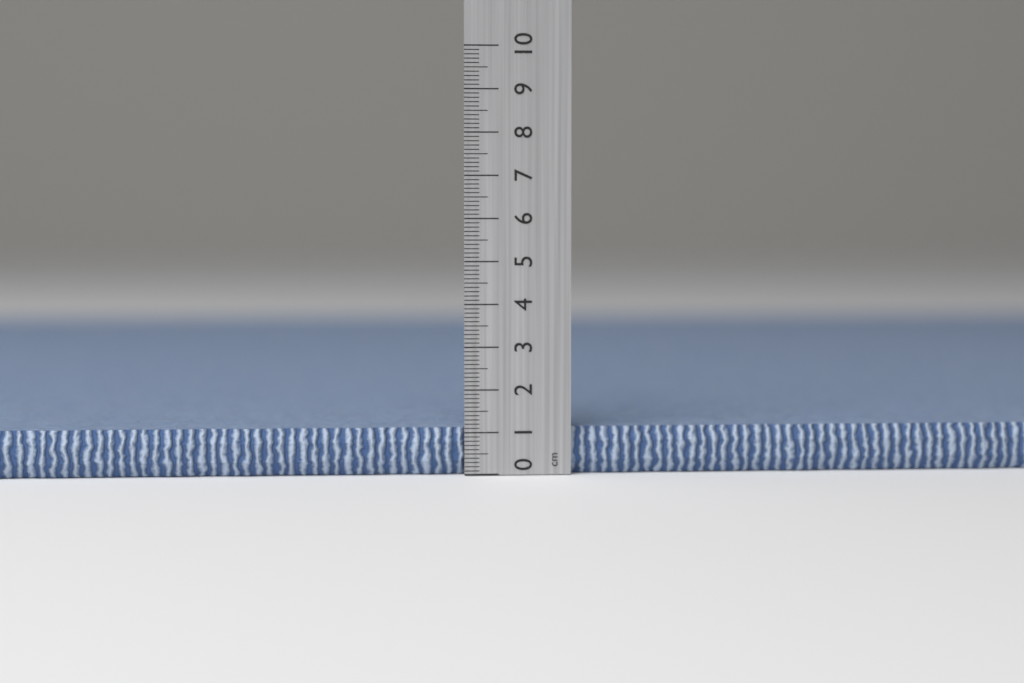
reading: 1.1 cm
